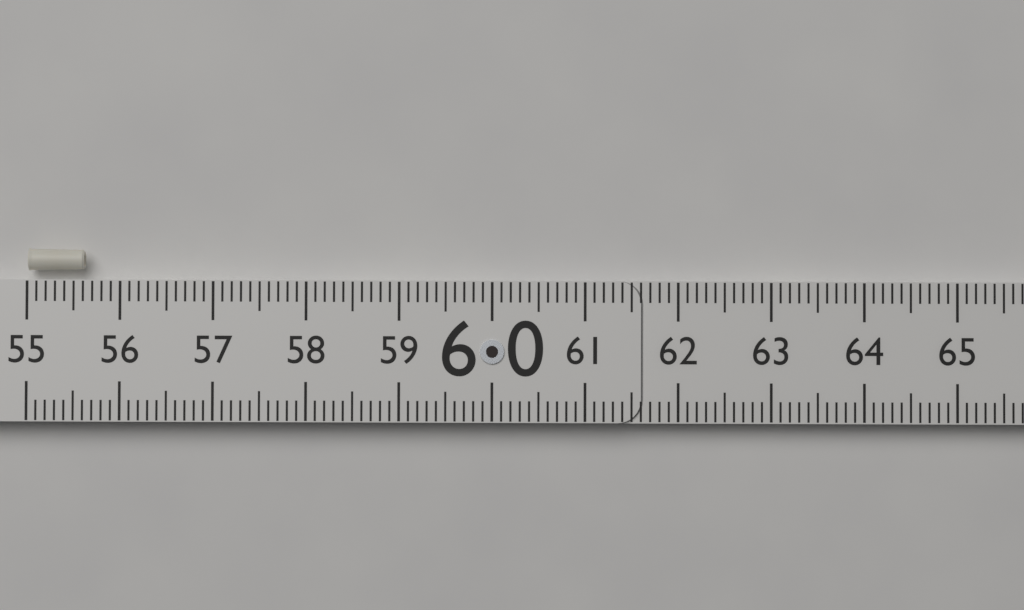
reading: 55.6 (no unit)
